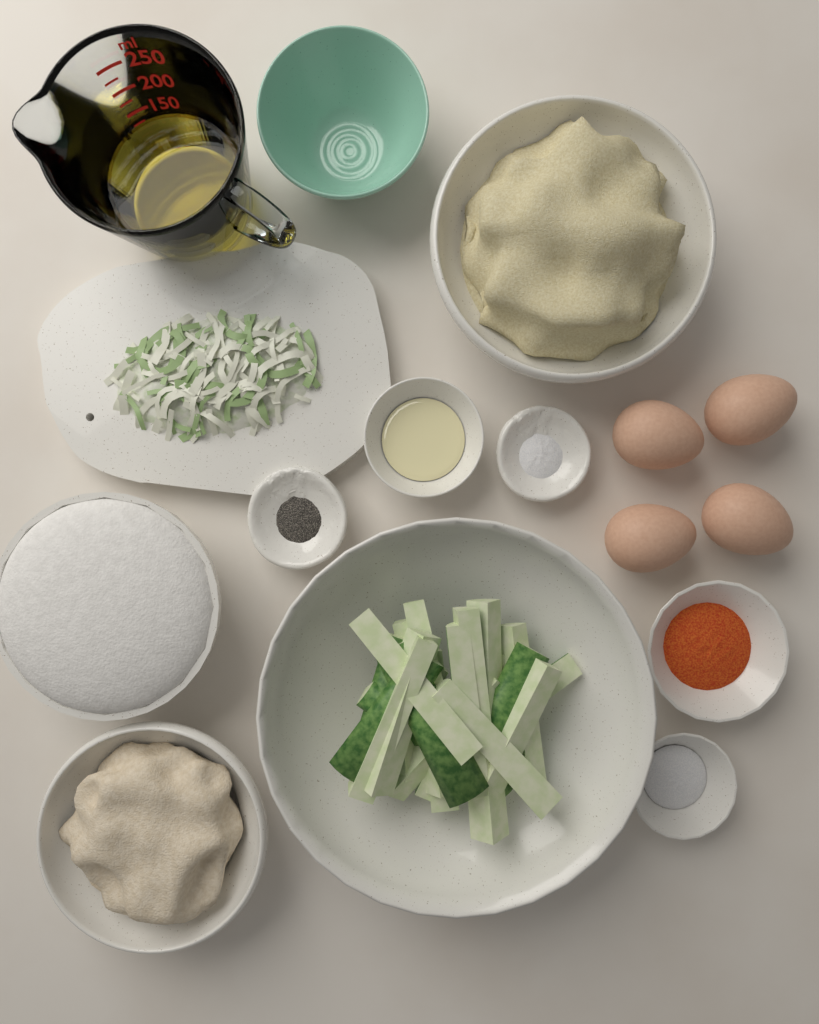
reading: 125 ml
